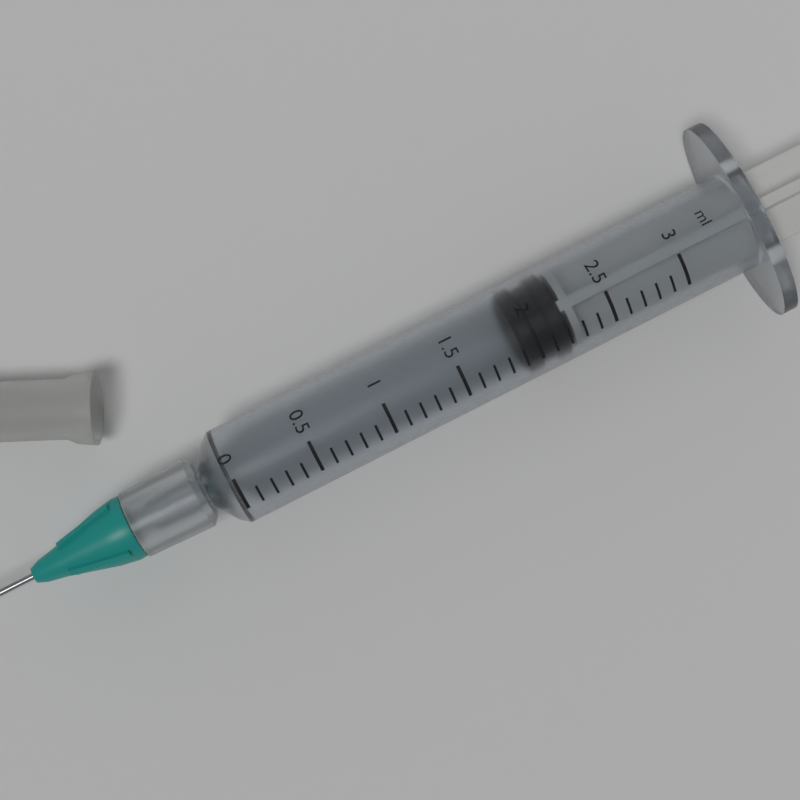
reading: 1.9 ml
